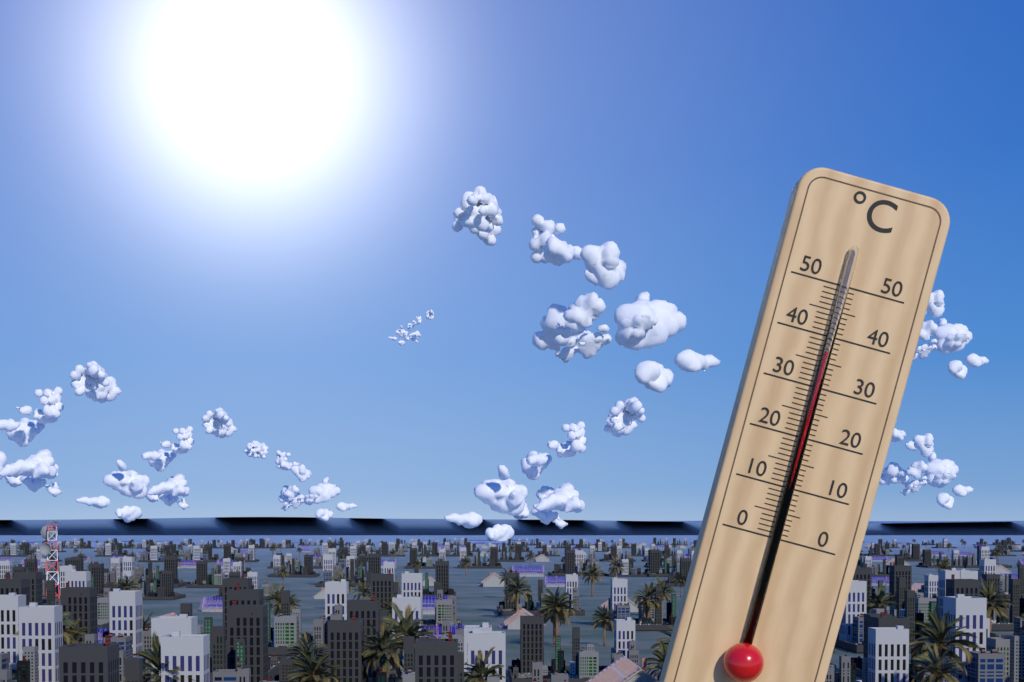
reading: 37 °C
